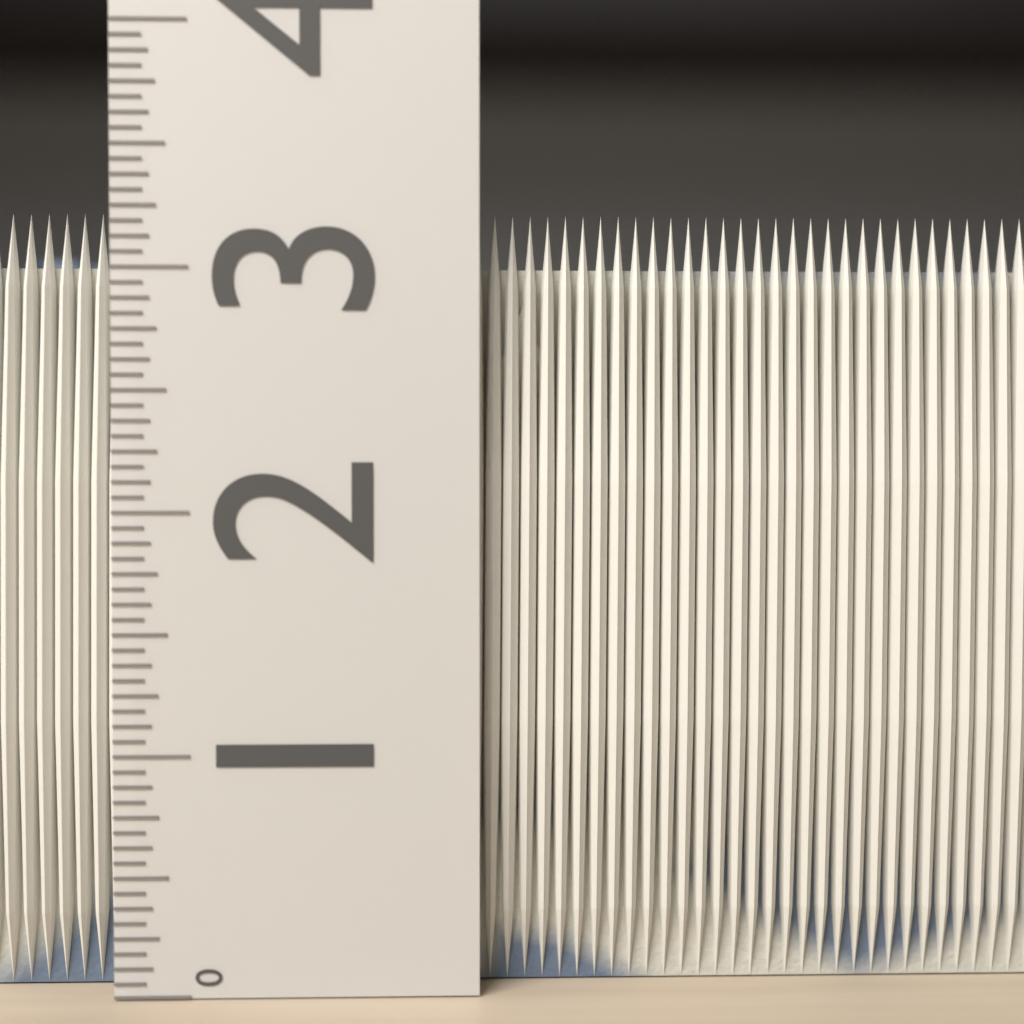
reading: 3.2500 (no unit)
